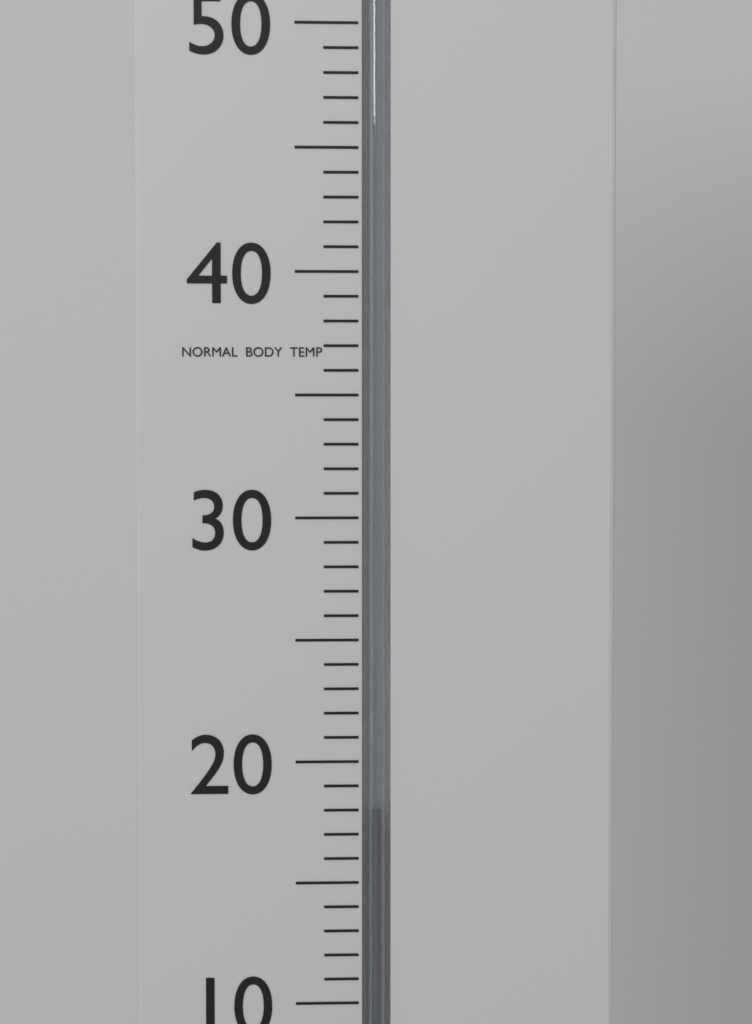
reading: 18 °C
